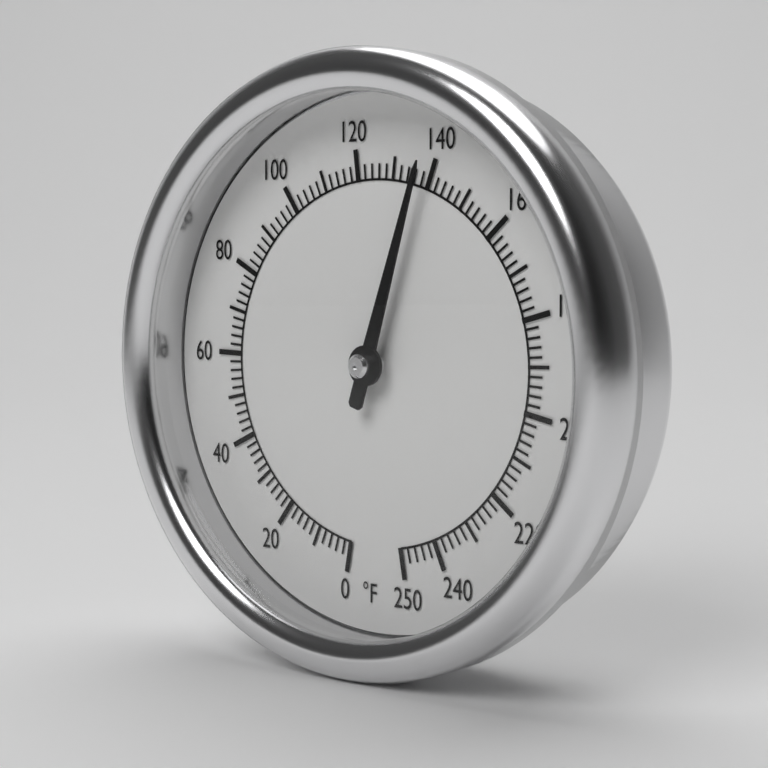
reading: 138 °F
